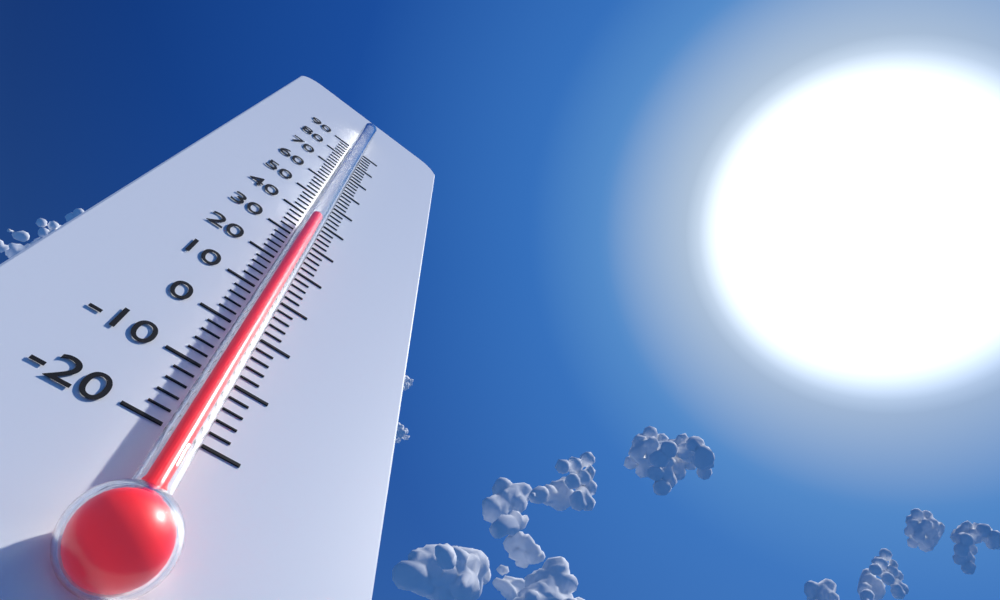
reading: 36 (no unit)
